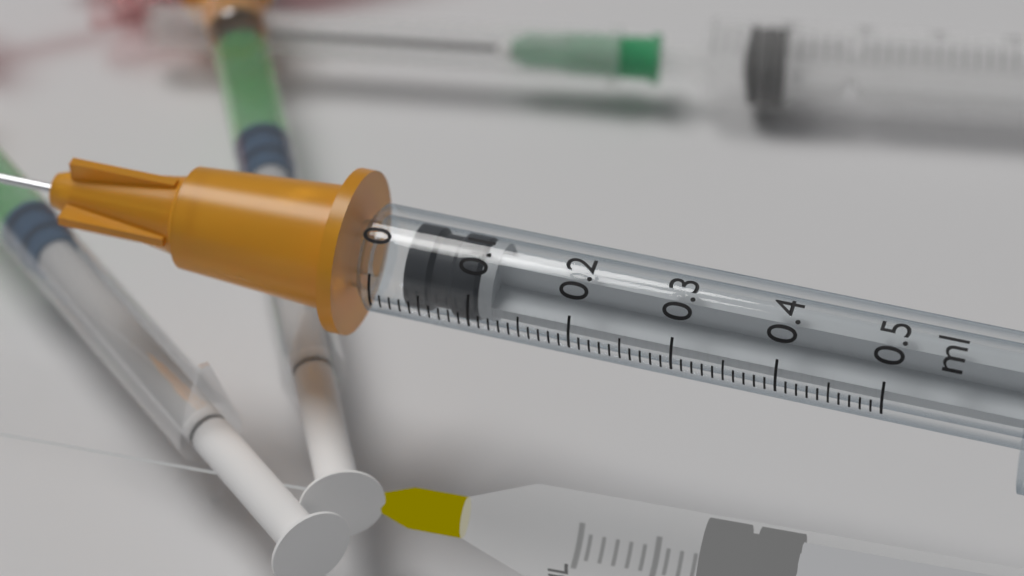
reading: 0.03 ml
